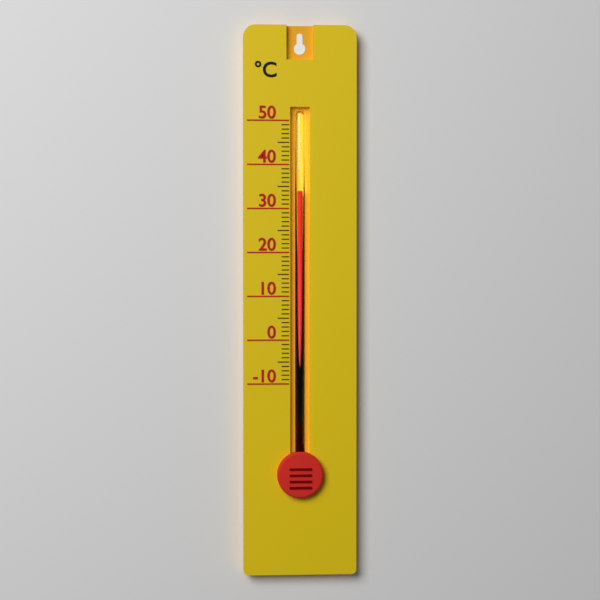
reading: 34 °C
